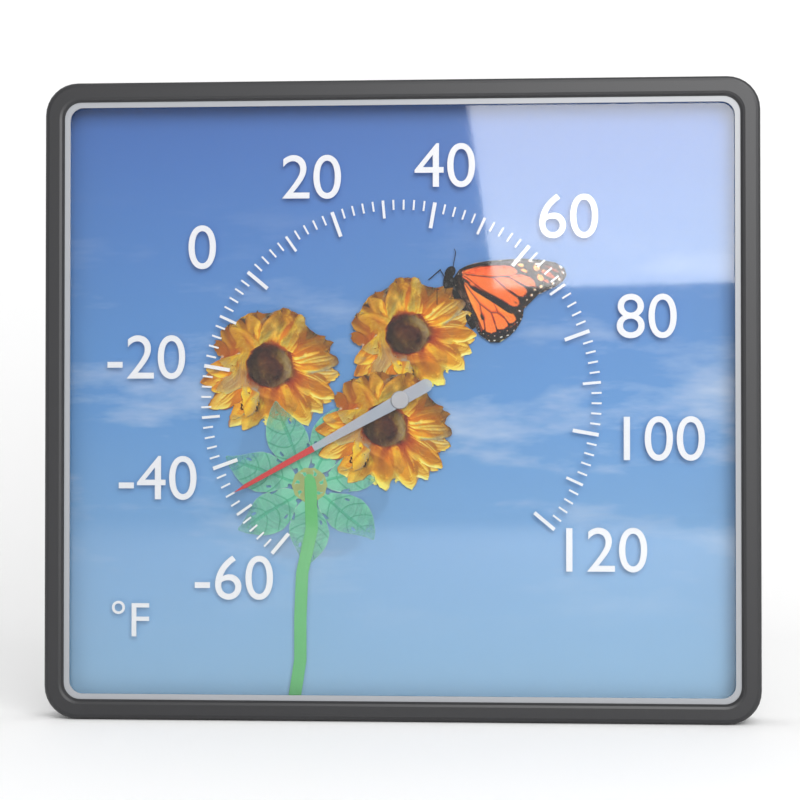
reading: -46 °F
